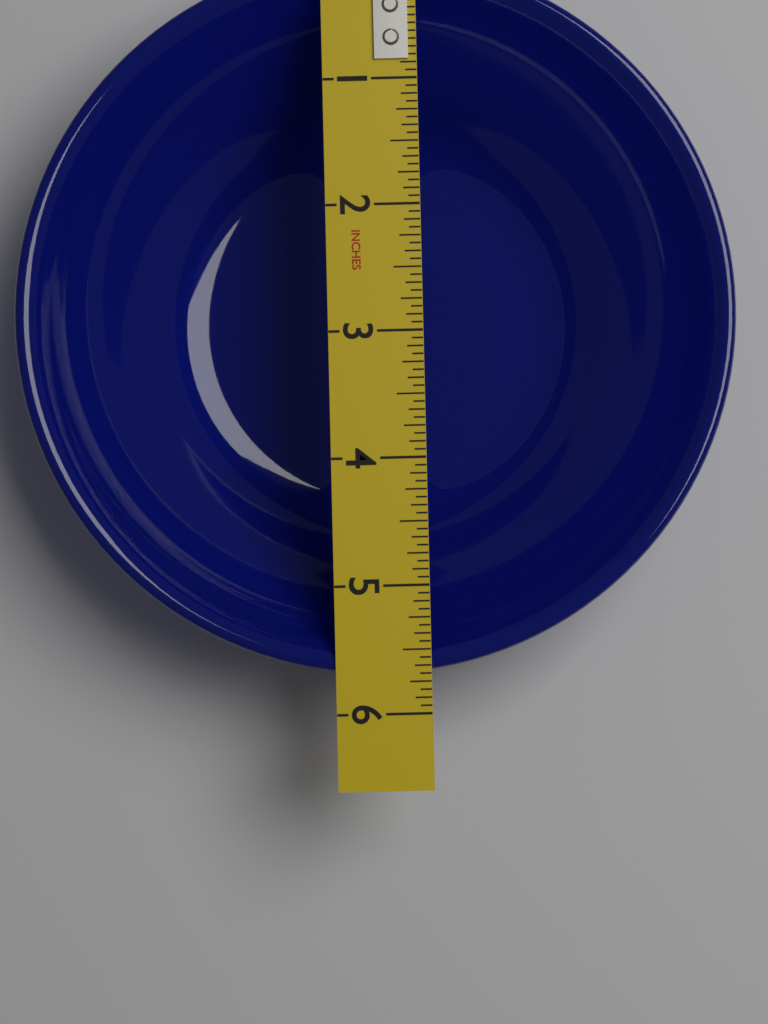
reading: 5.6875 in
